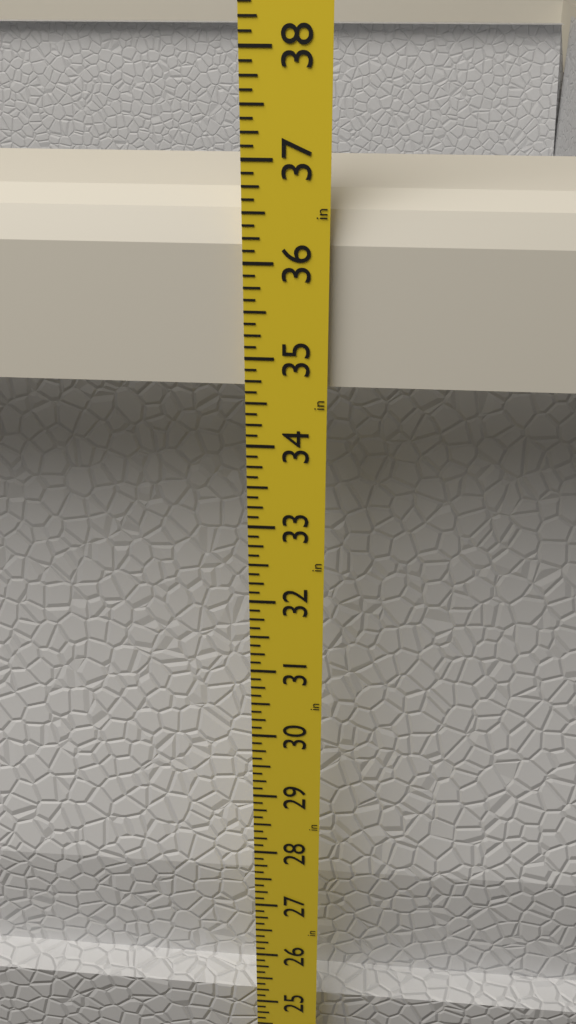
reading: 36.625 in
